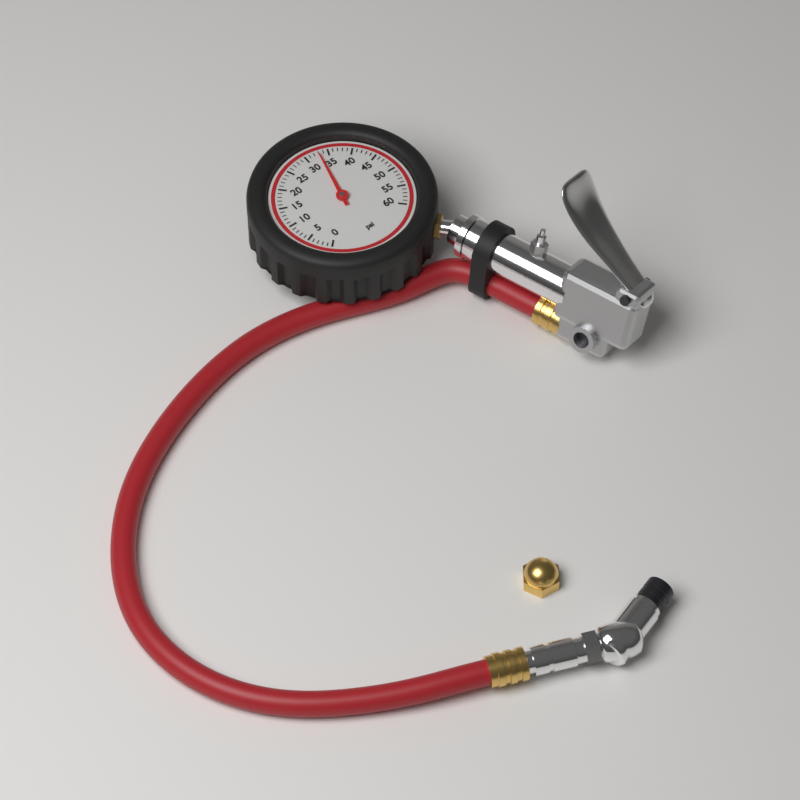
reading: 33 psi
